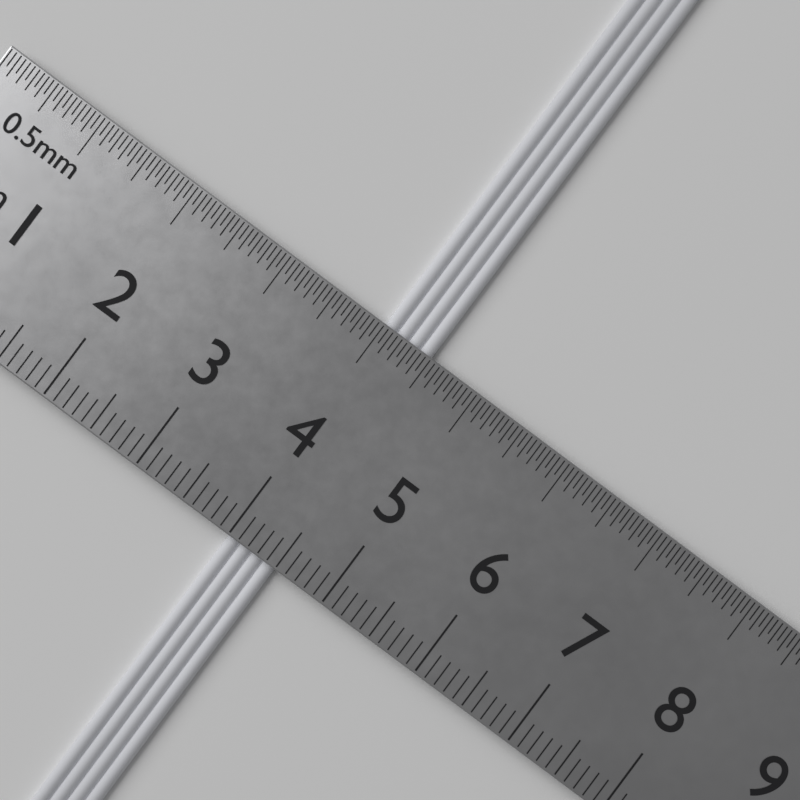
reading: 4.5 cm
